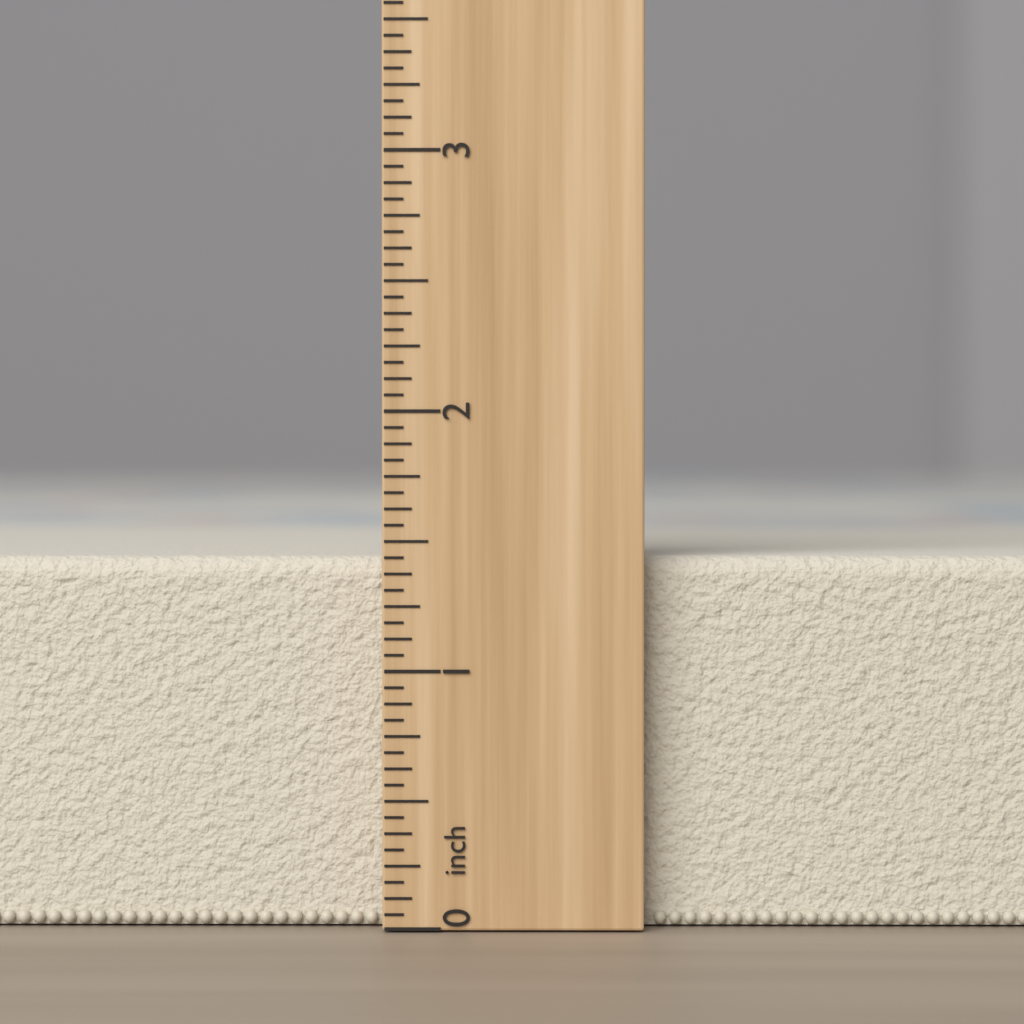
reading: 1.4375 inch
